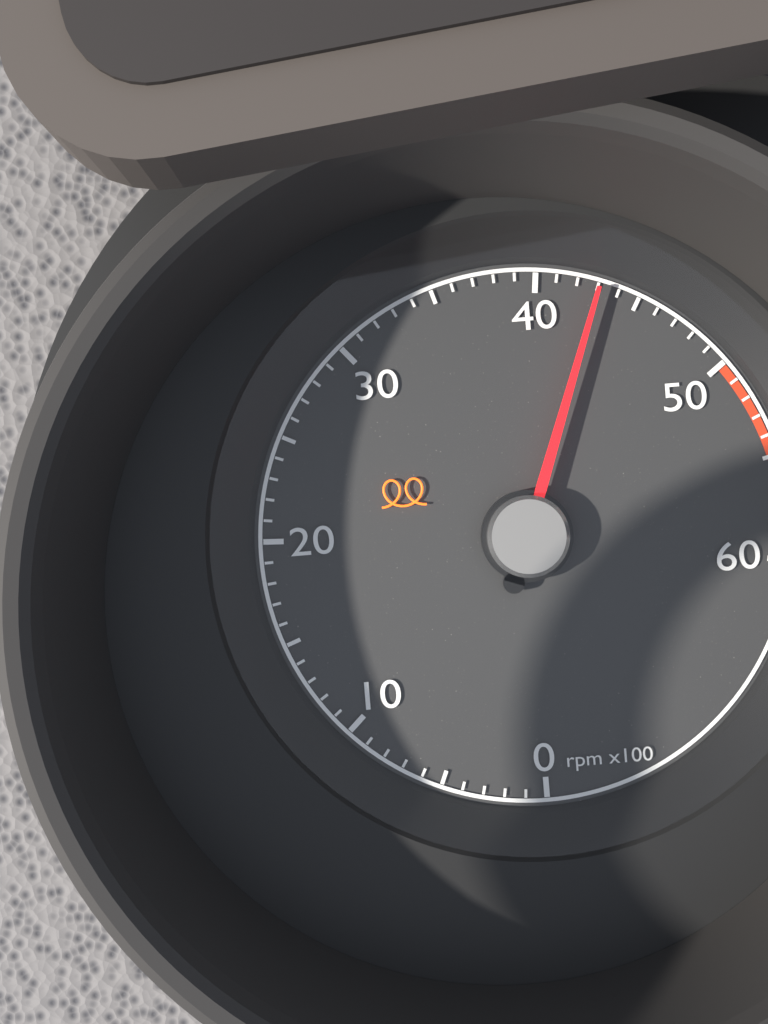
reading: 4300 rpm
